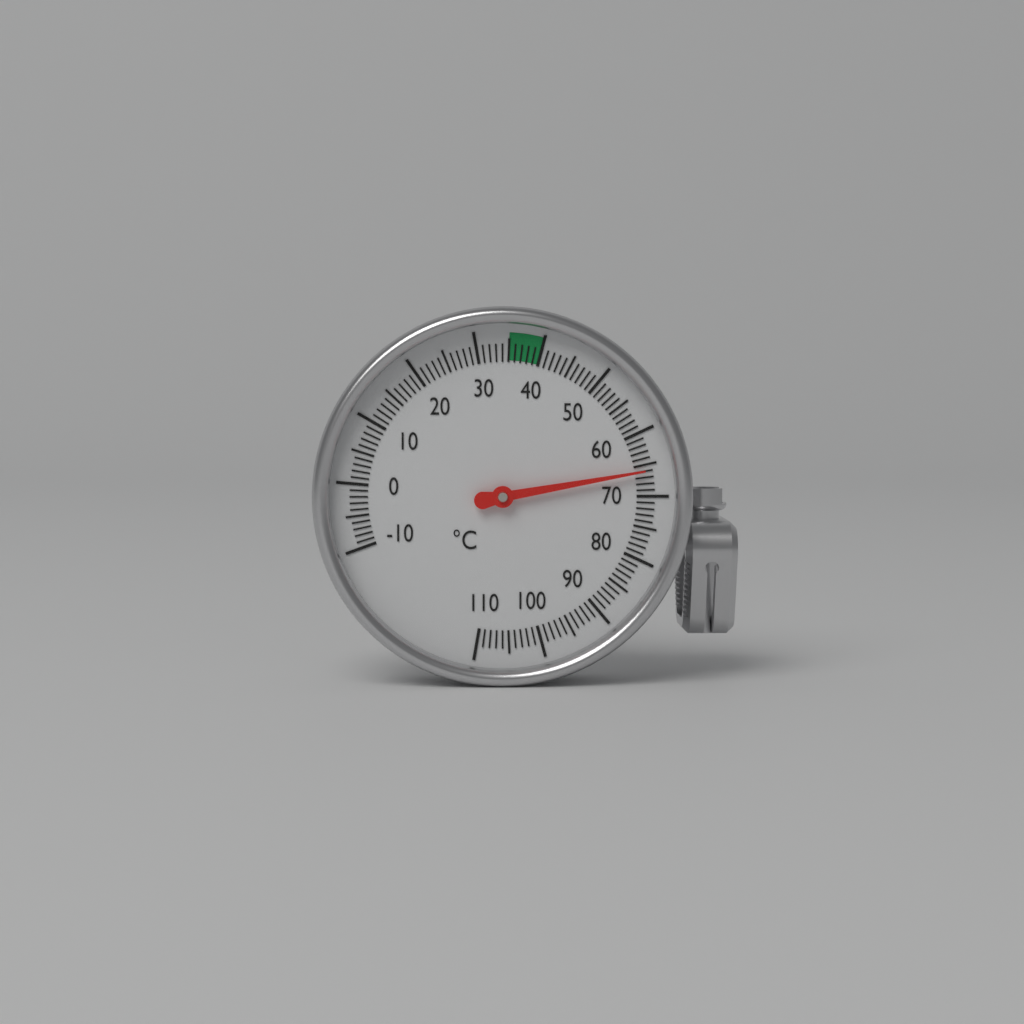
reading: 66 °C
